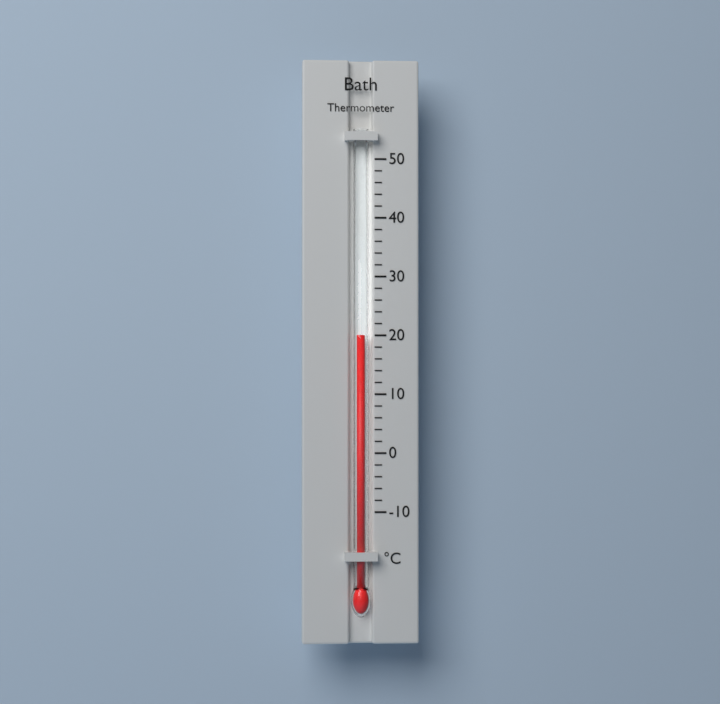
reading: 20 °C
